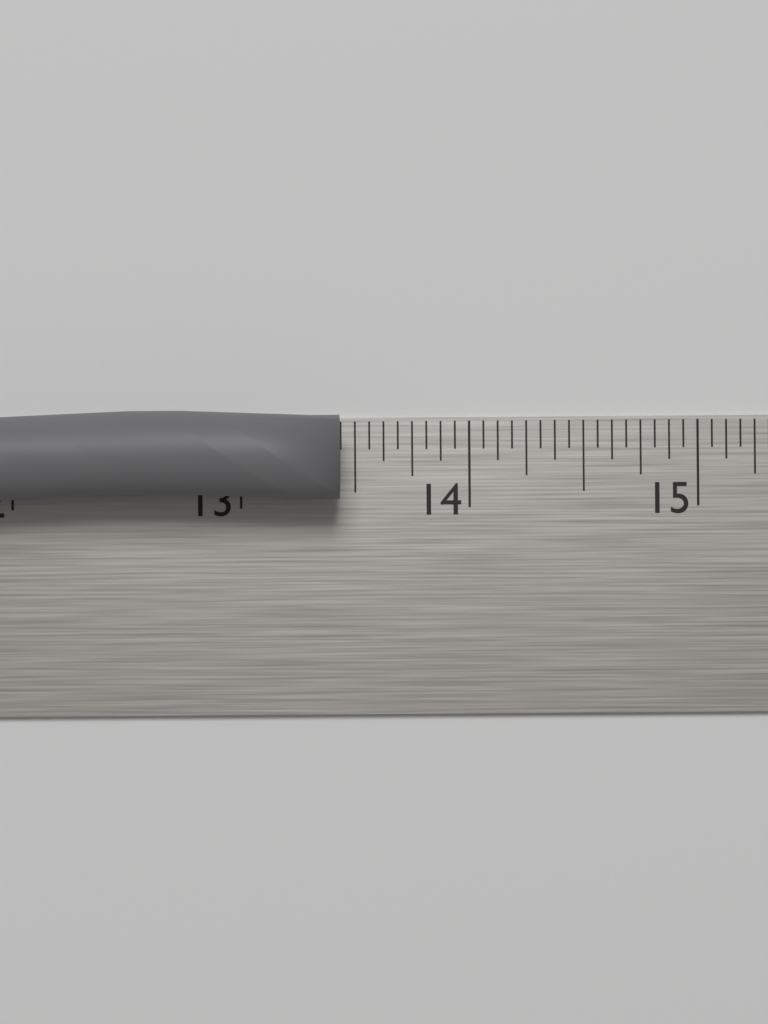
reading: 13.4375 in
